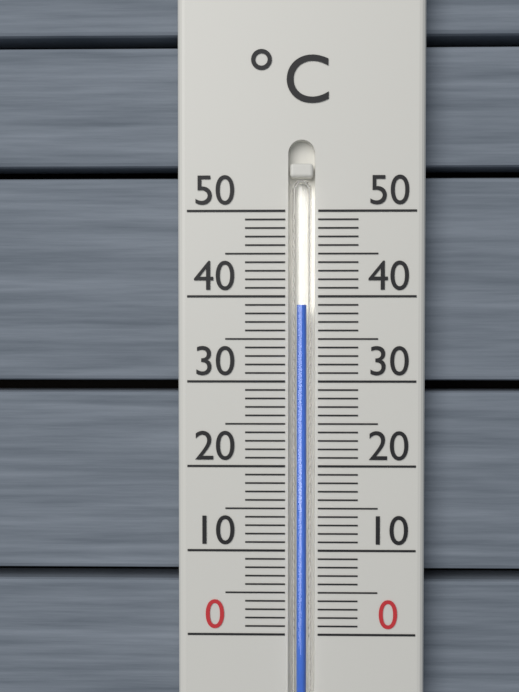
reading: 39 °C
